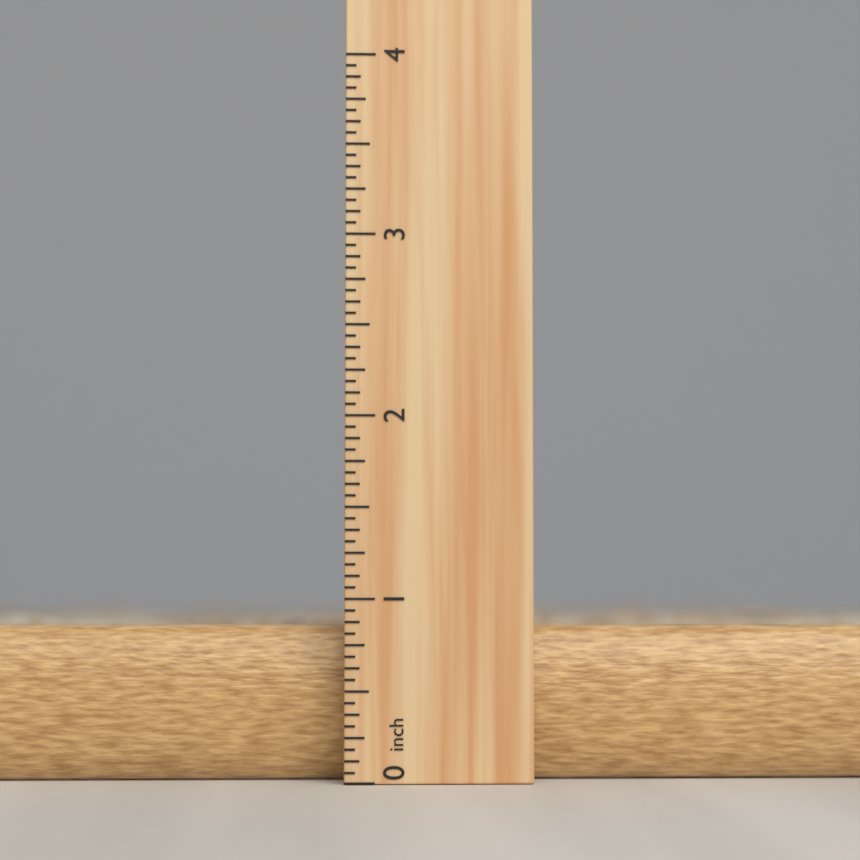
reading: 1.0000 inch
